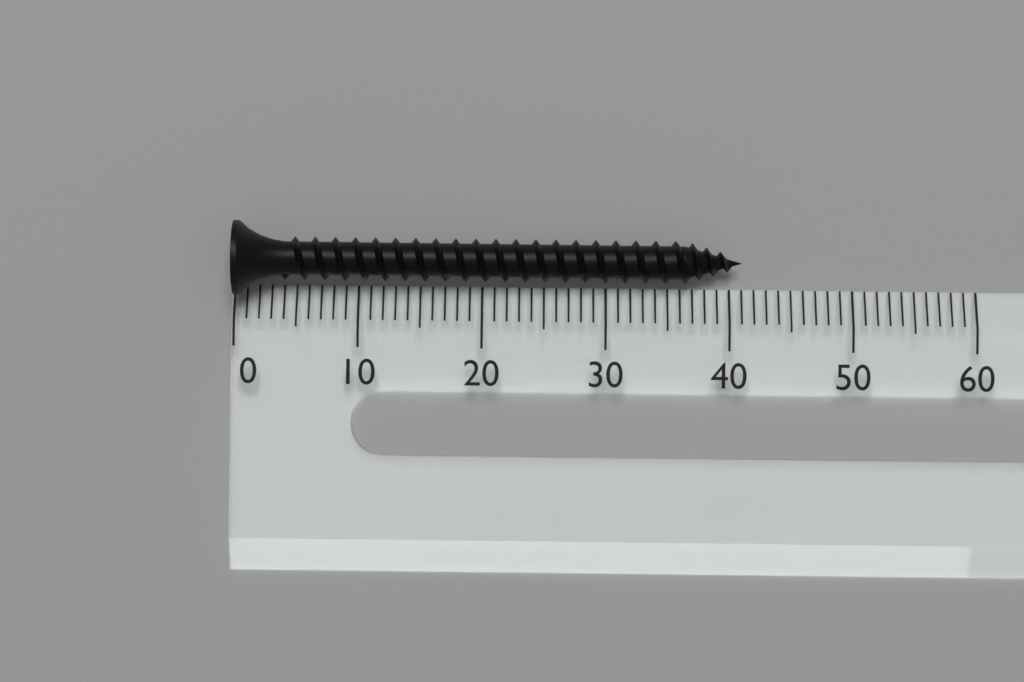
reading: 41 (no unit)
